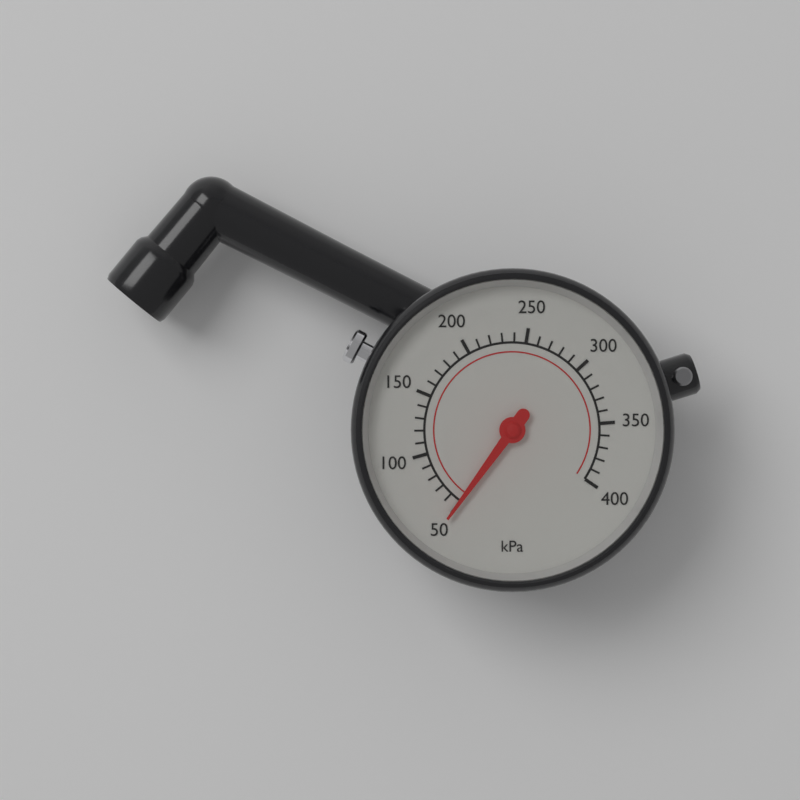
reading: 50 kPa
